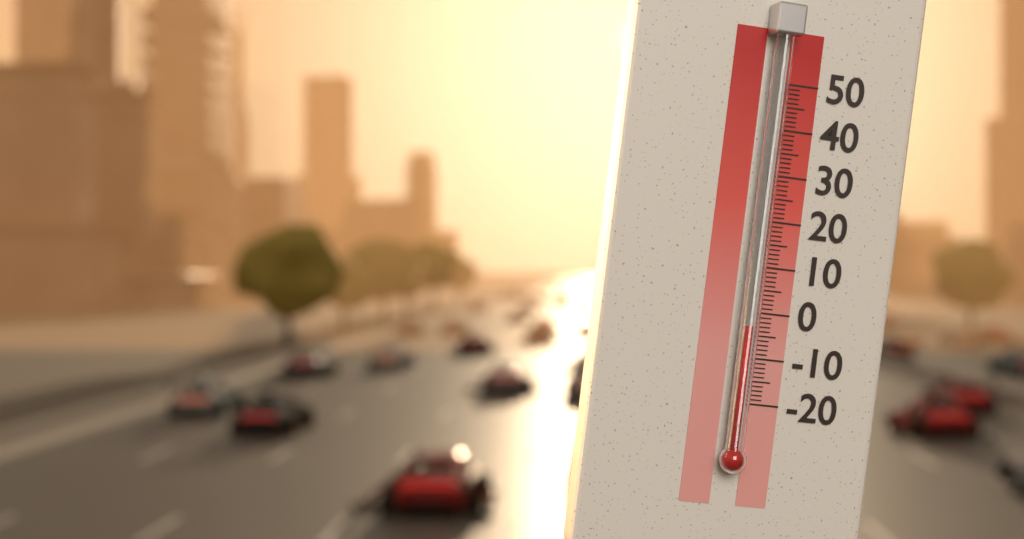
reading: -3 °C
